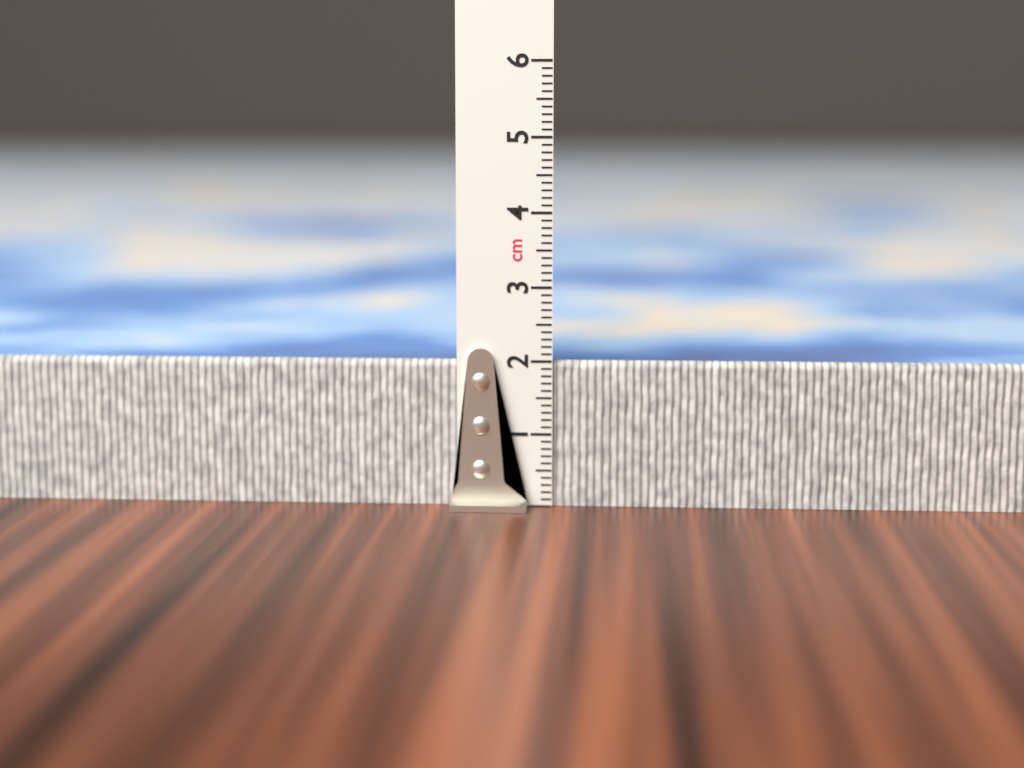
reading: 2.0 cm
